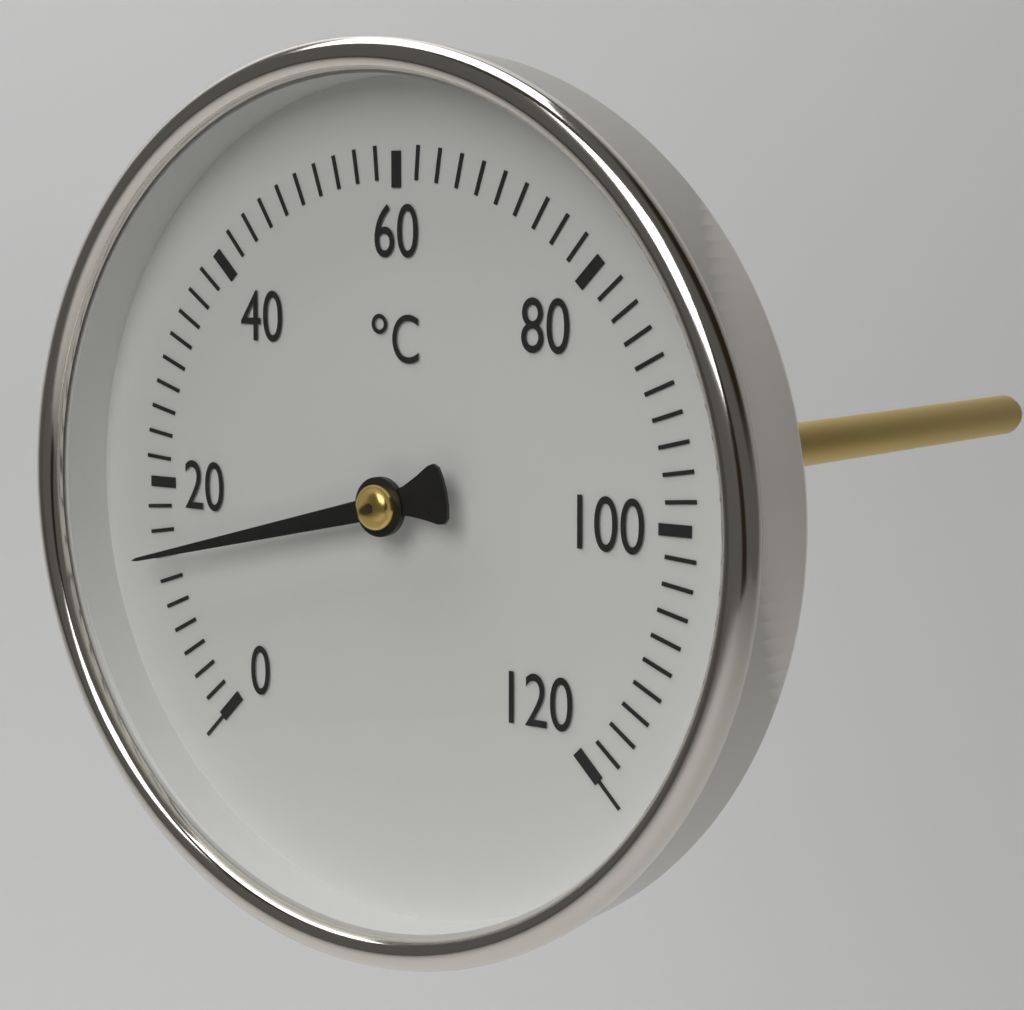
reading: 14 °C
